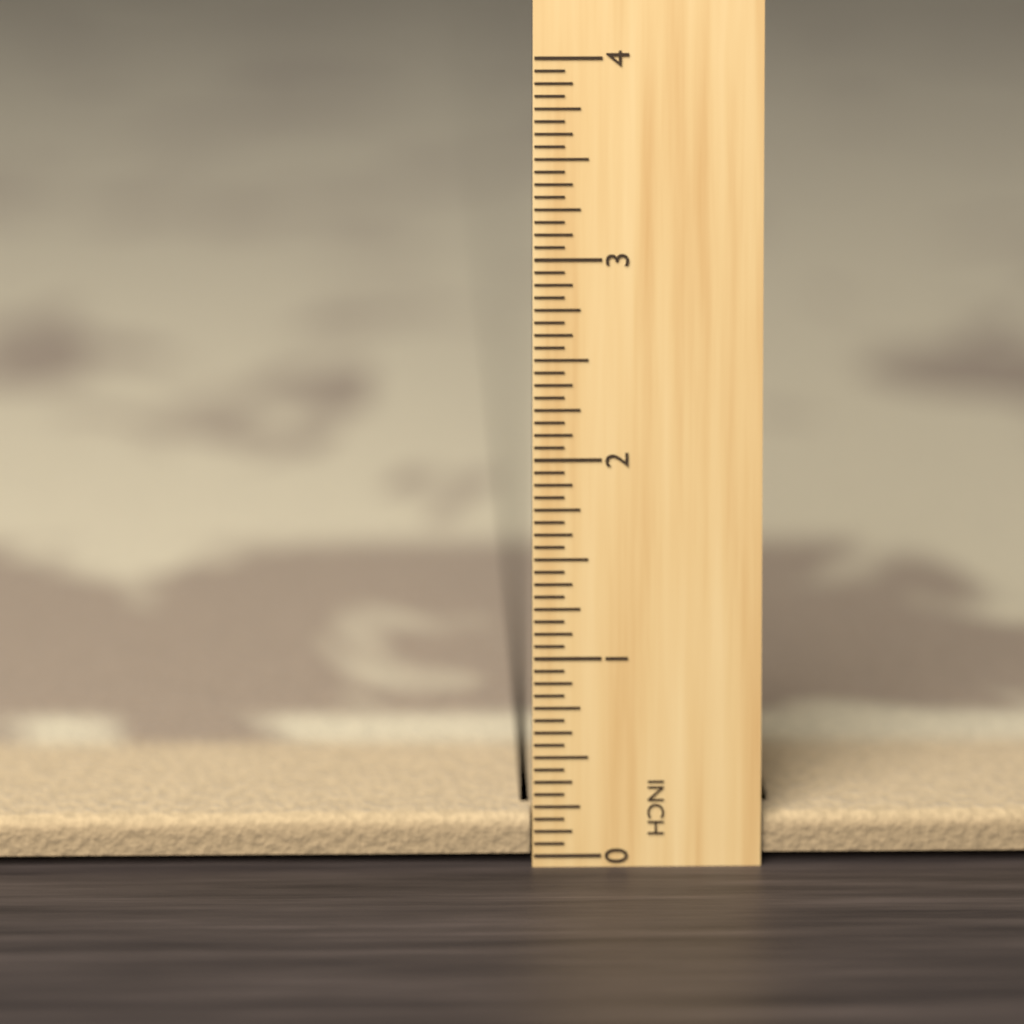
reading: 0.1875 in
